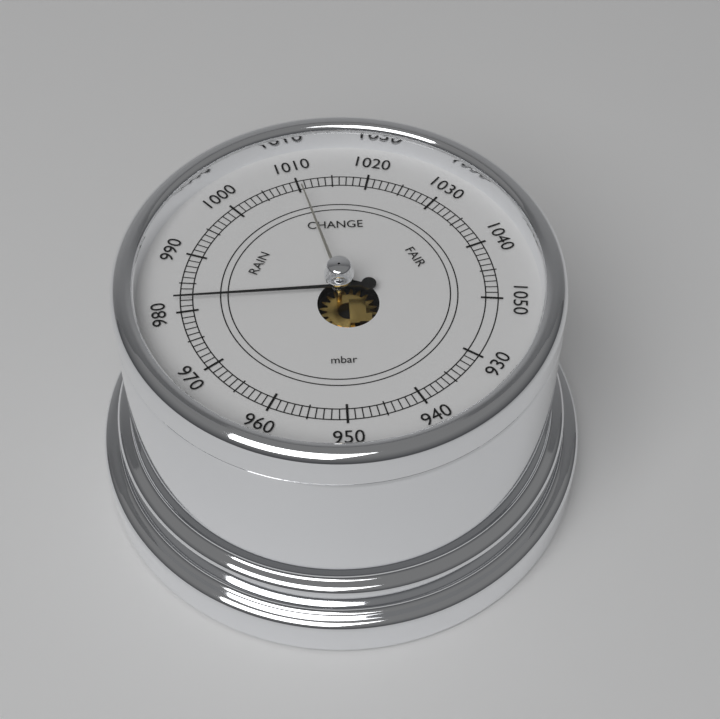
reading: 982 mbar
